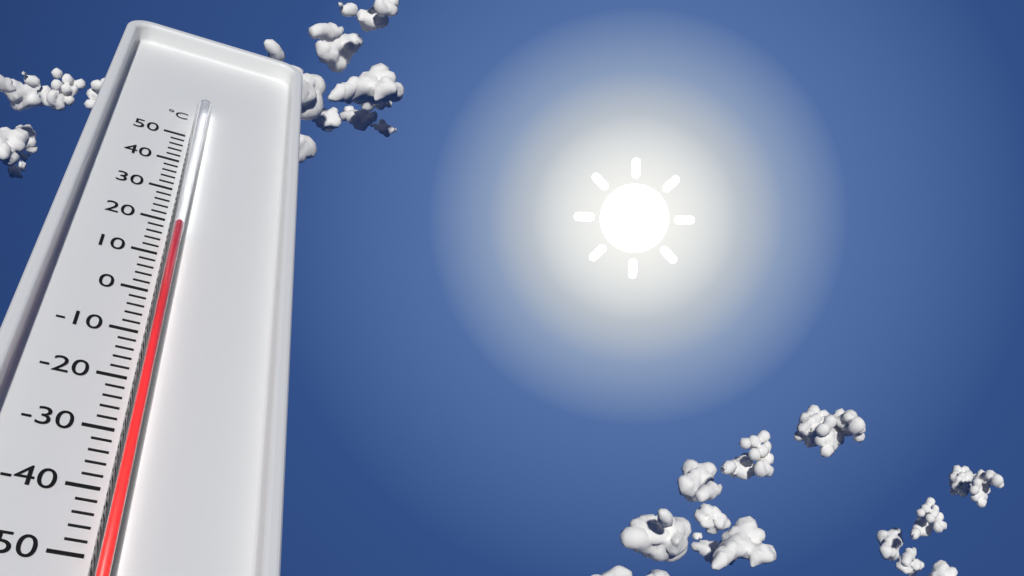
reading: 16 °C
